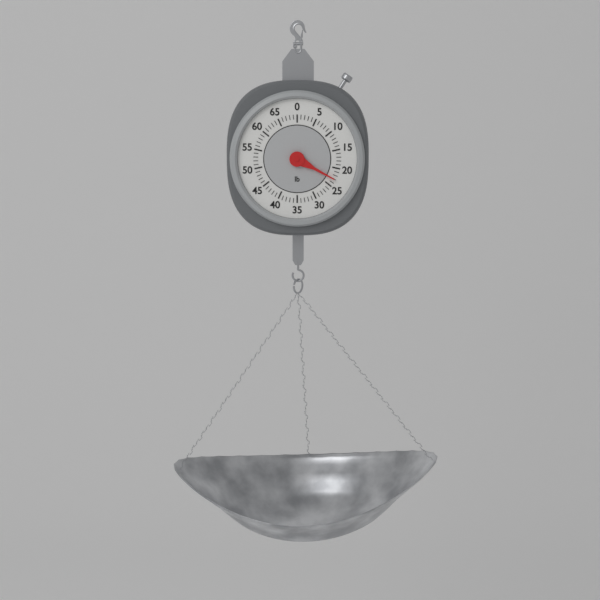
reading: 23 lb
